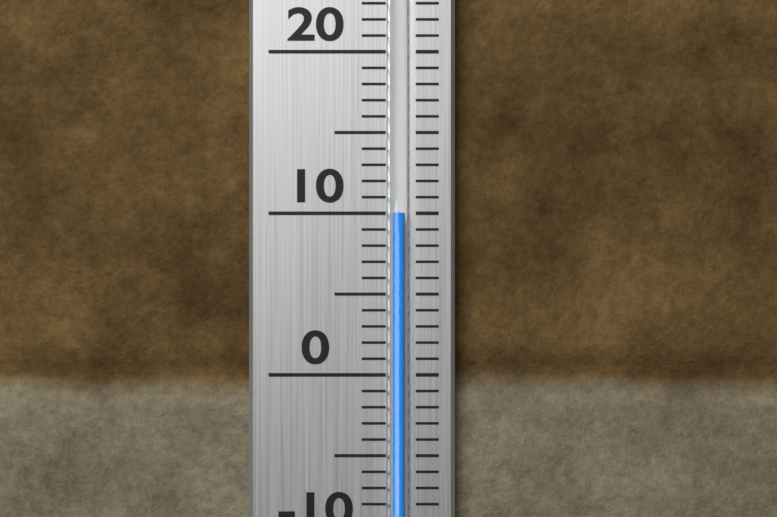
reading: 10 °C
